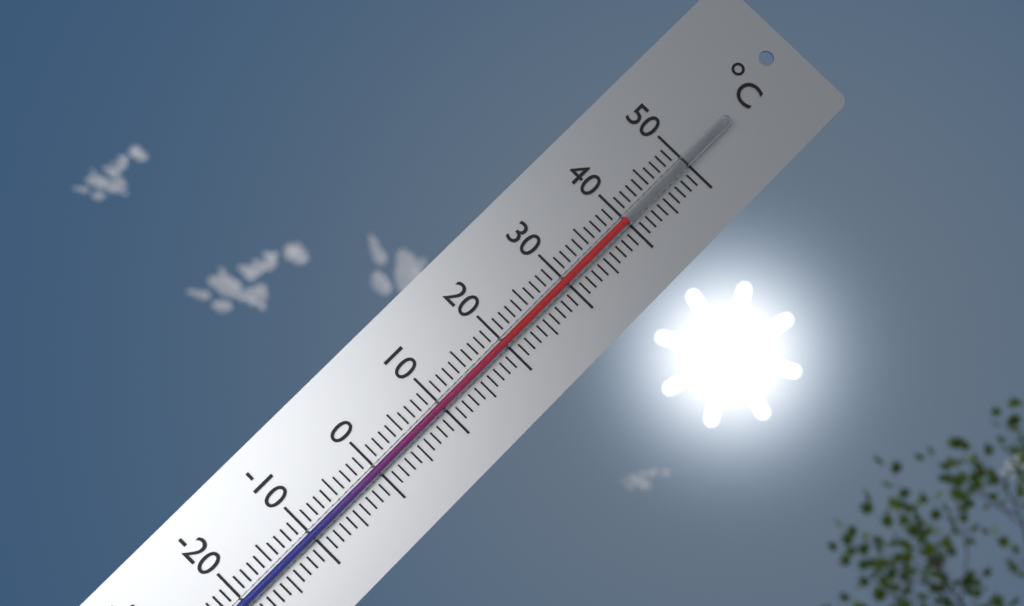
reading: 40 °C
